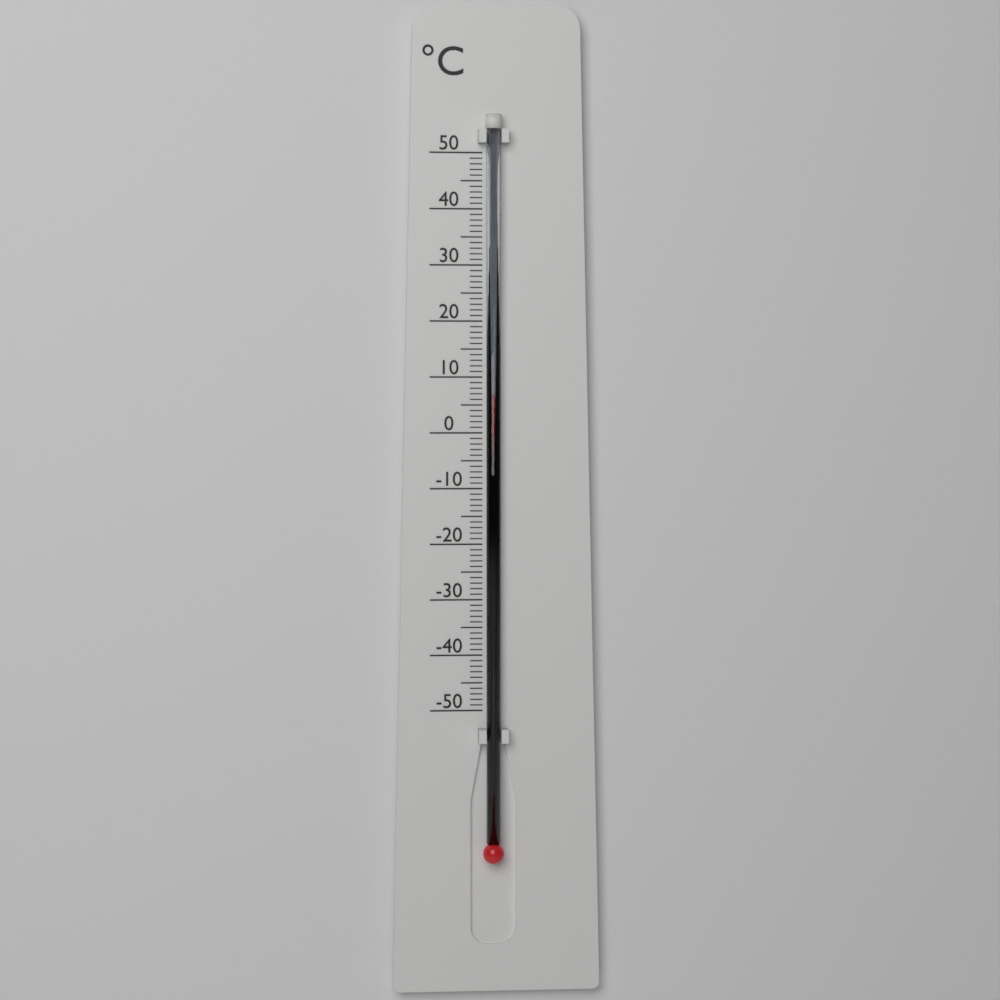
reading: 7 °C
